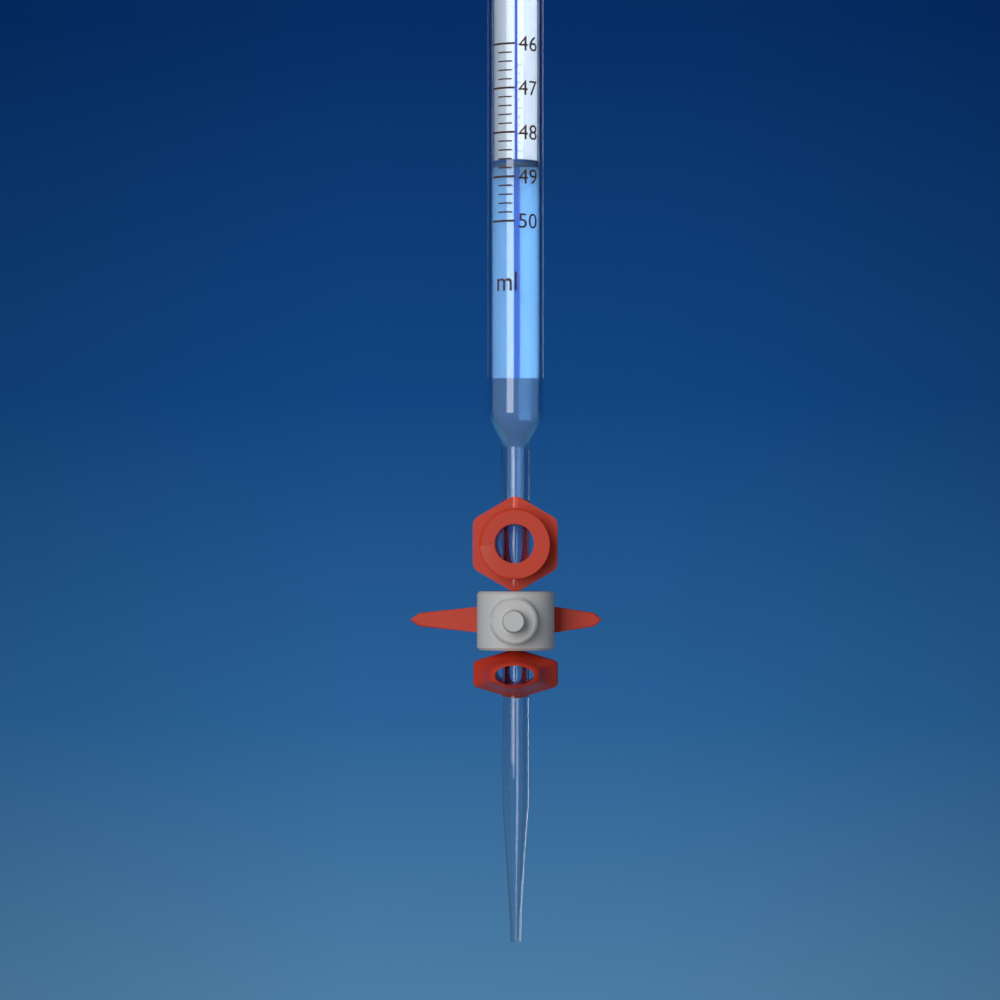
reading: 48.6 ml
